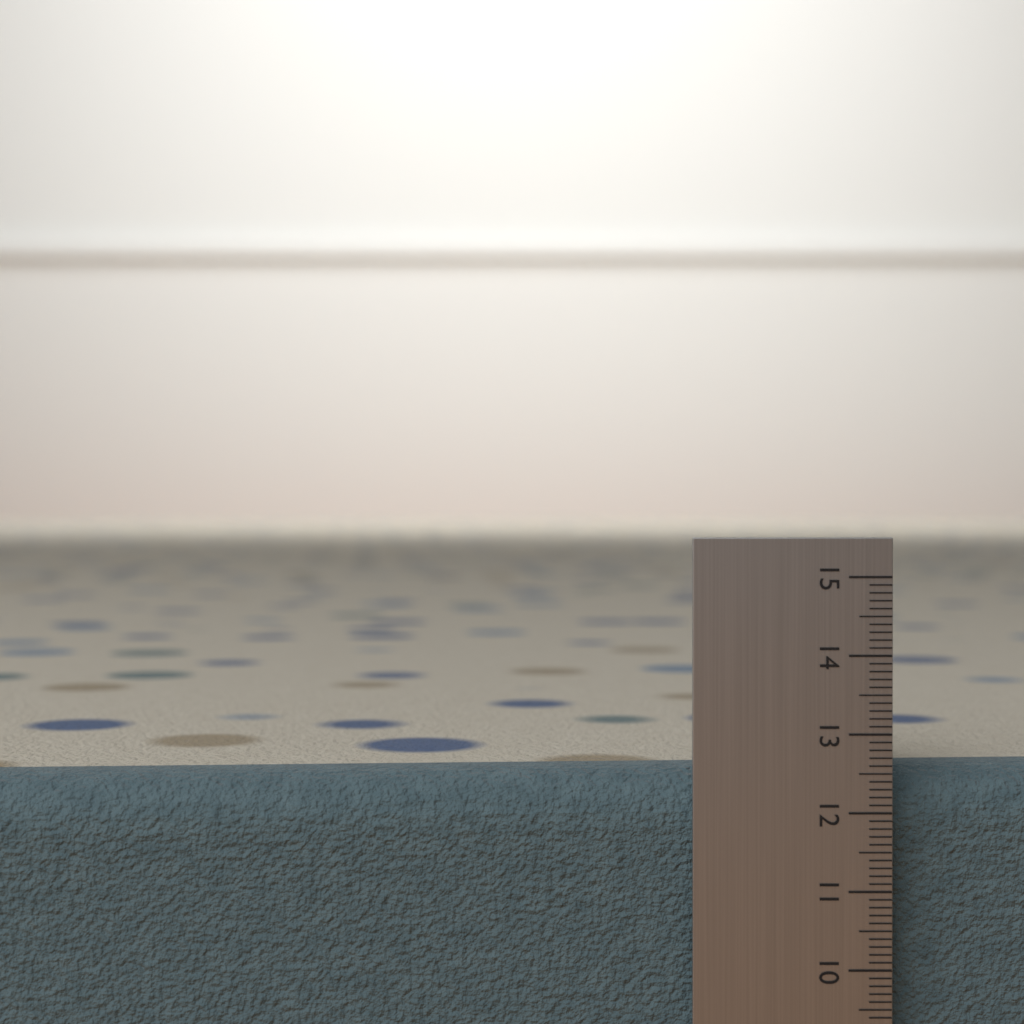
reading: 12.5 (no unit)
